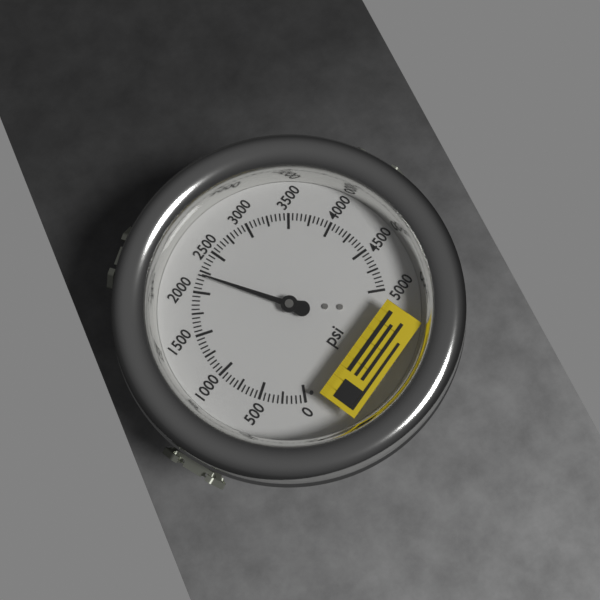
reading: 2200 psi
